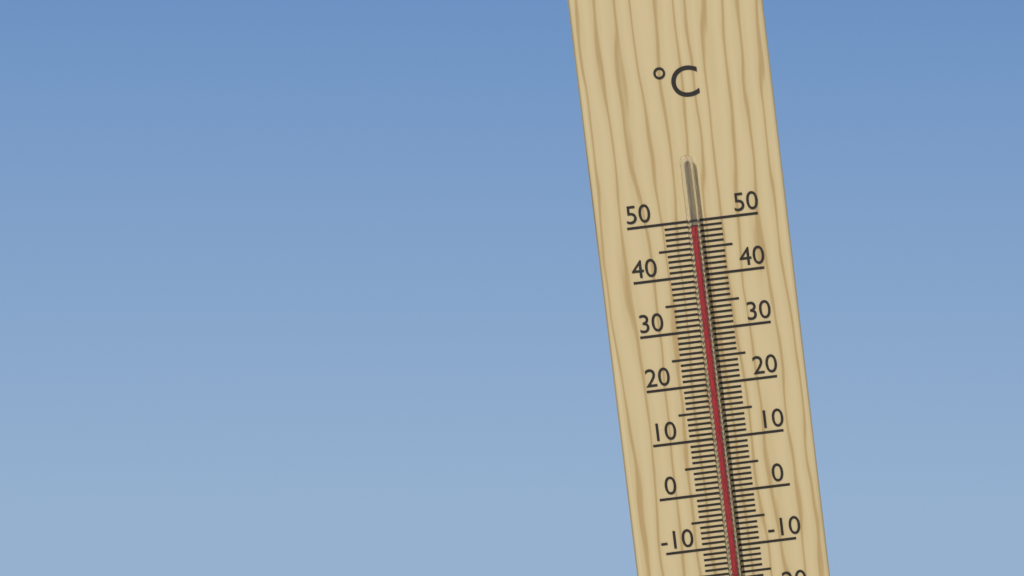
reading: 49 °C
